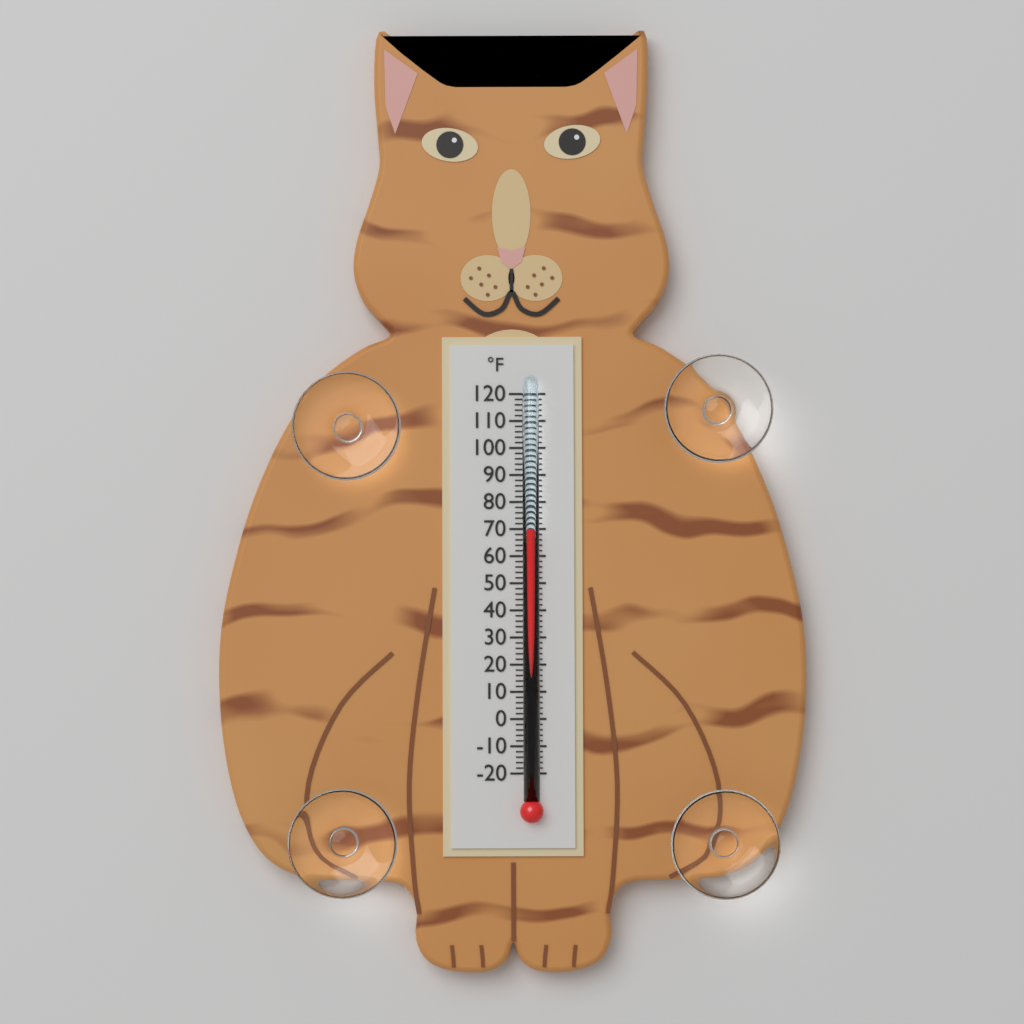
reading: 70 °F
